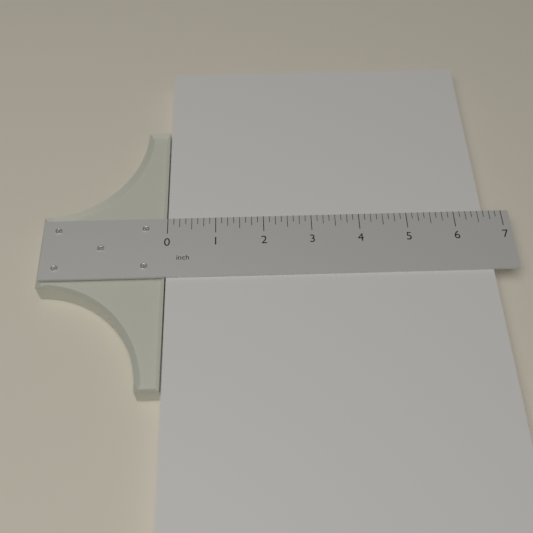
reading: 6.625 inch
